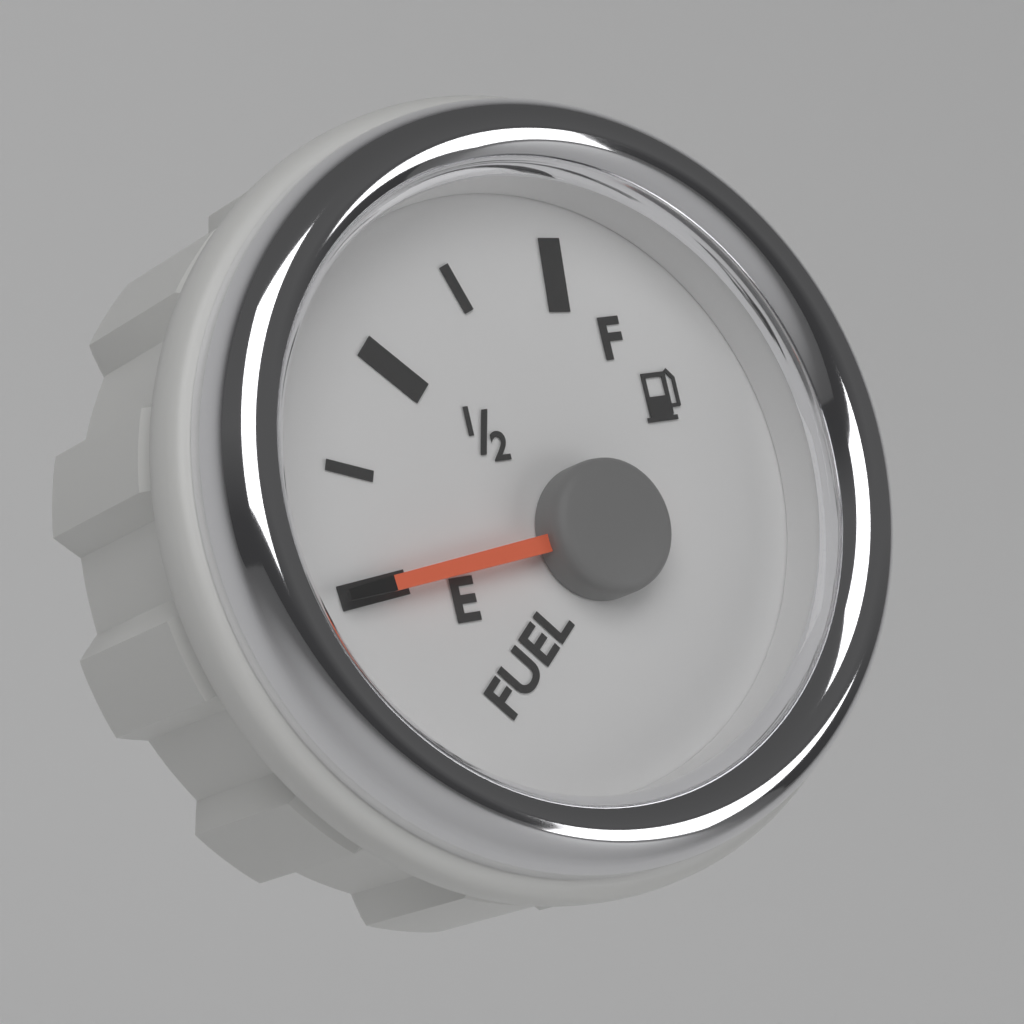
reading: 0.00 (no unit)
